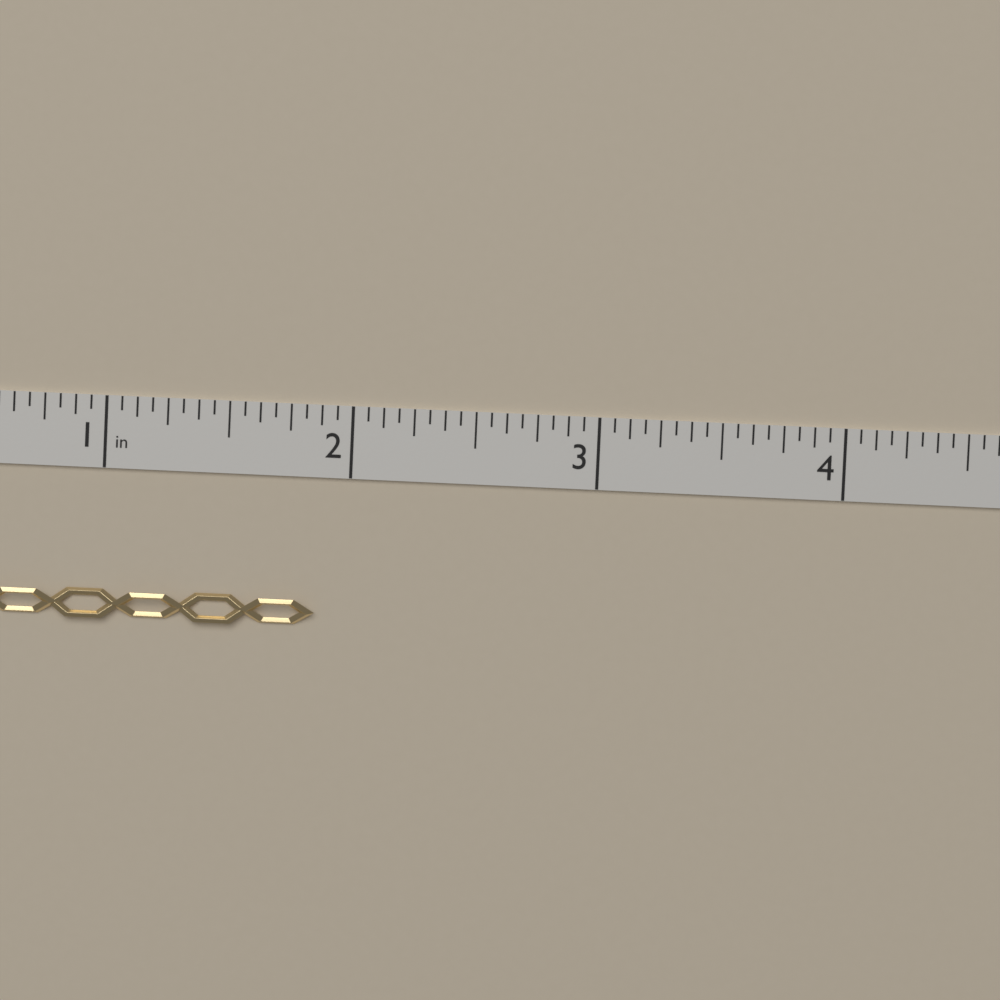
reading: 1.8750 in
